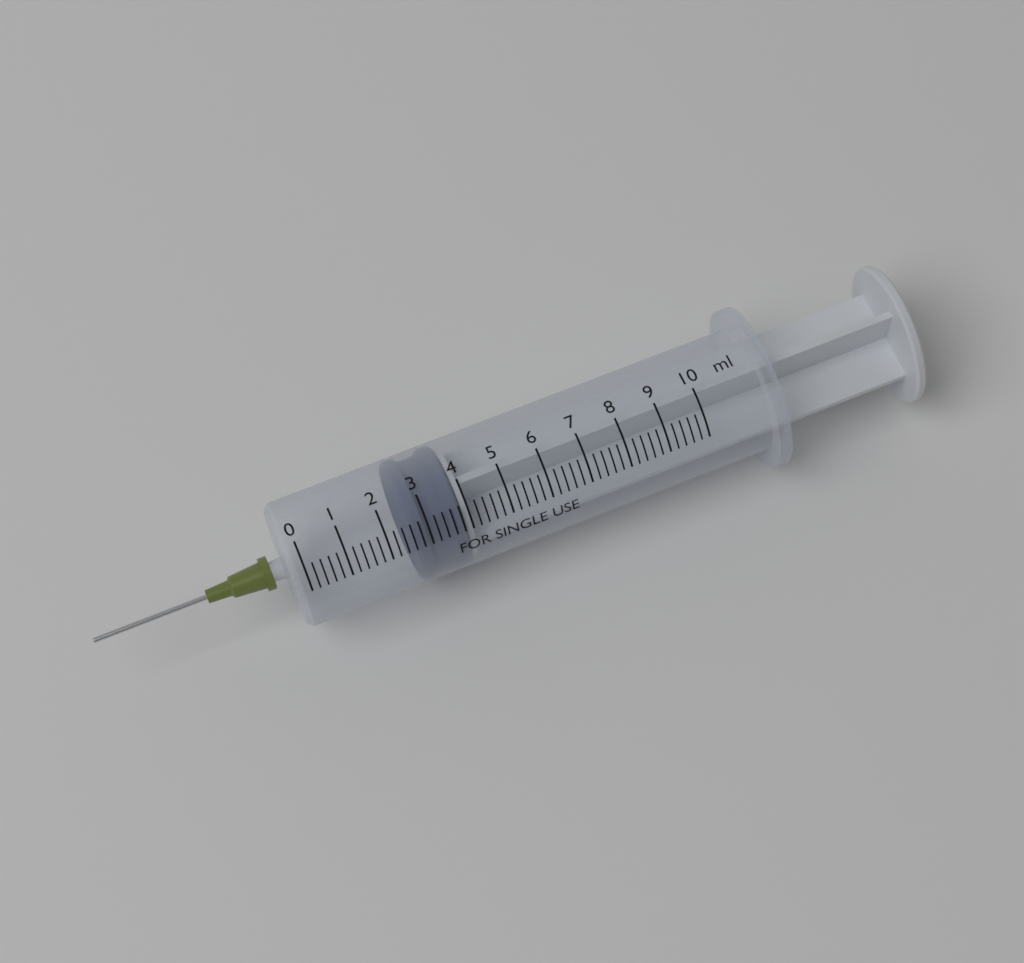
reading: 2.6 ml
